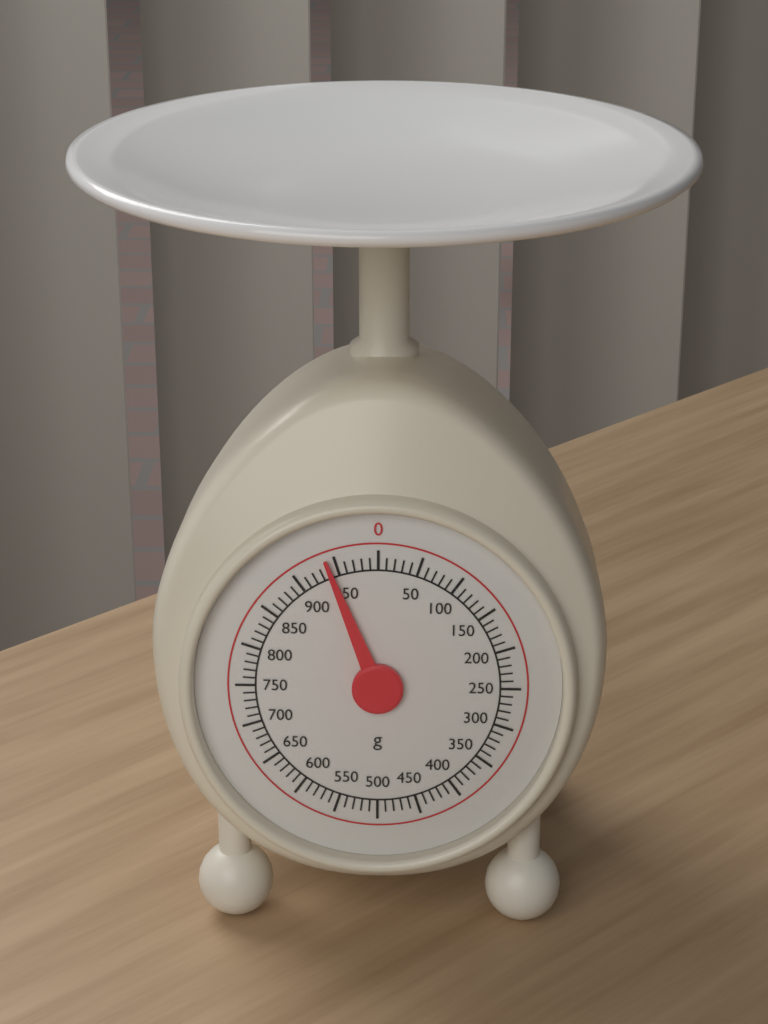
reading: 940 g
